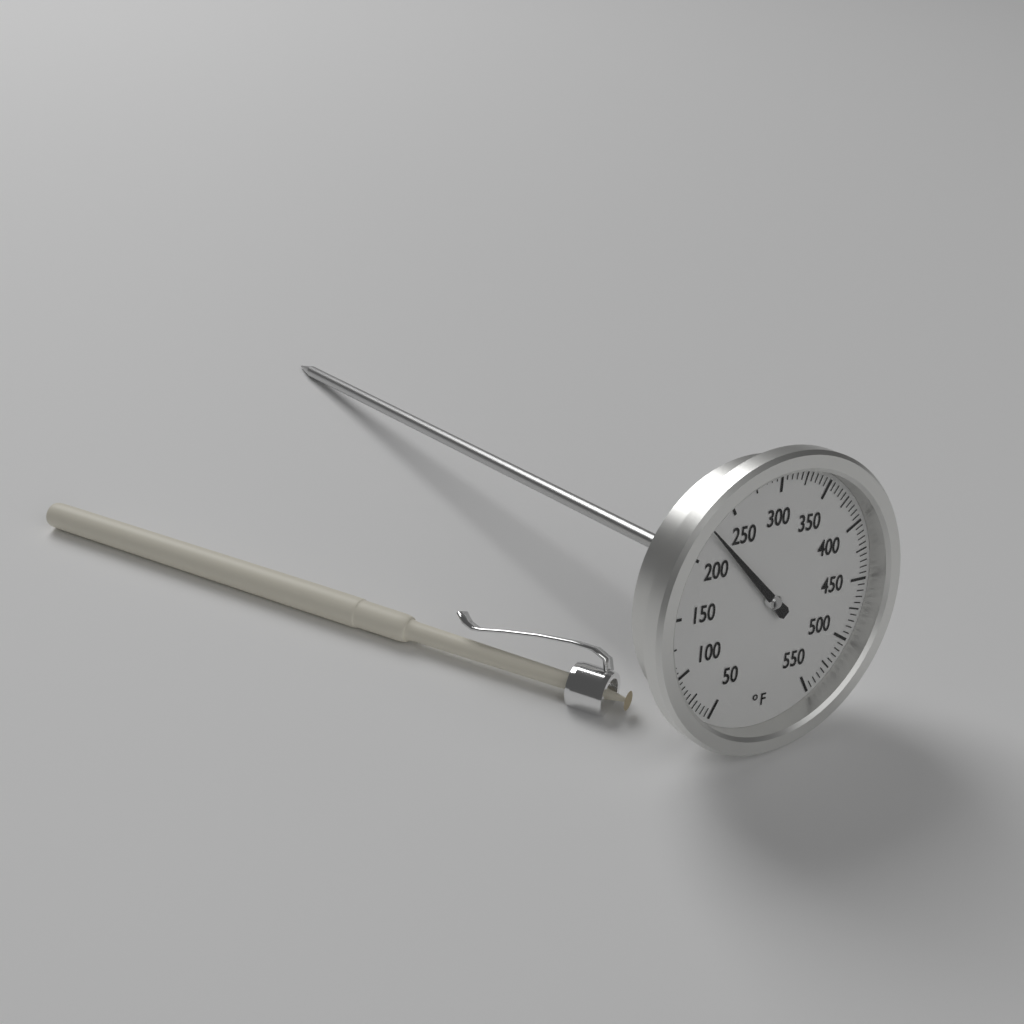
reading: 225 °F
